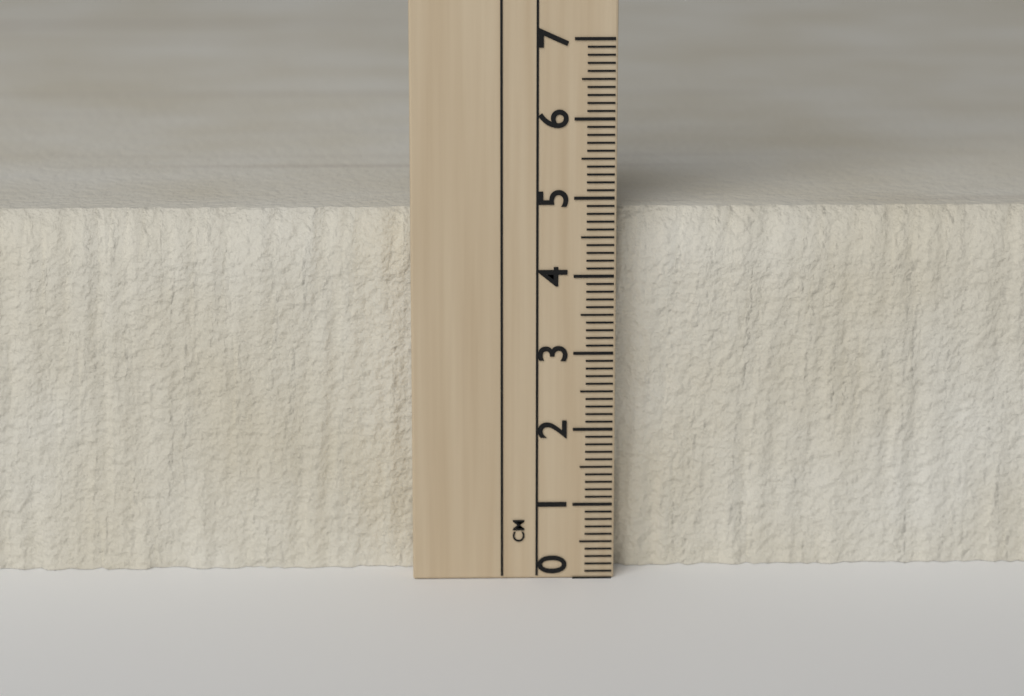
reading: 4.8 cm
